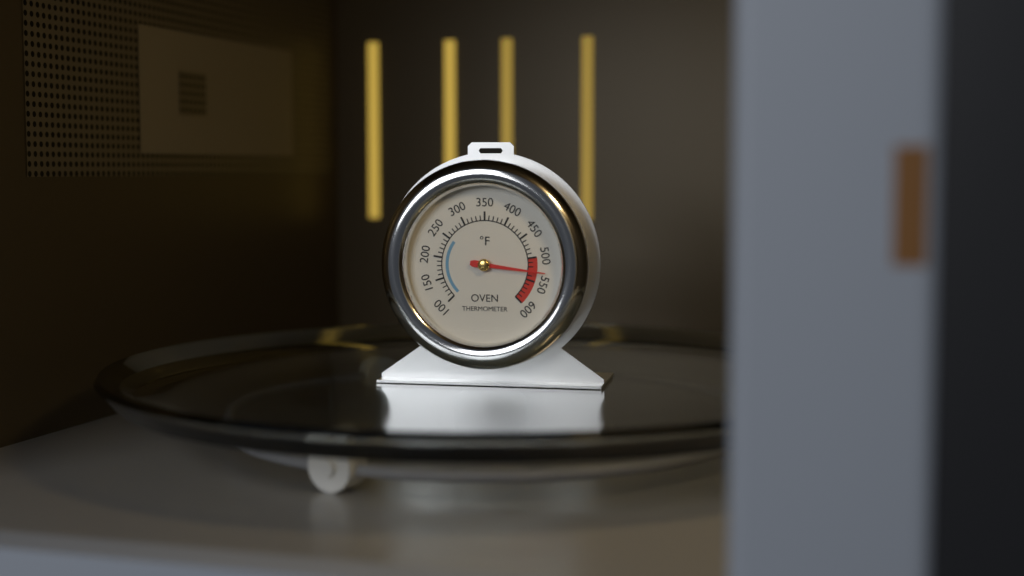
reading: 530 °F
